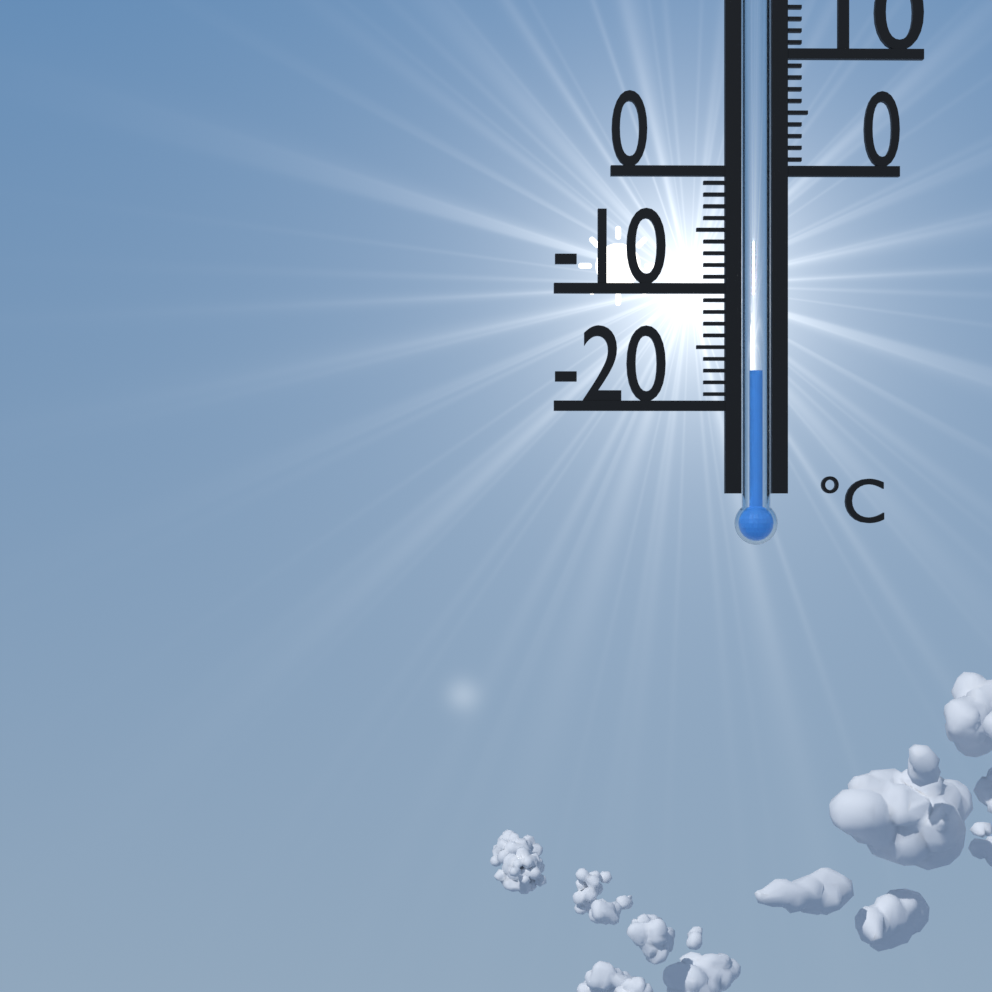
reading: -17 °C
